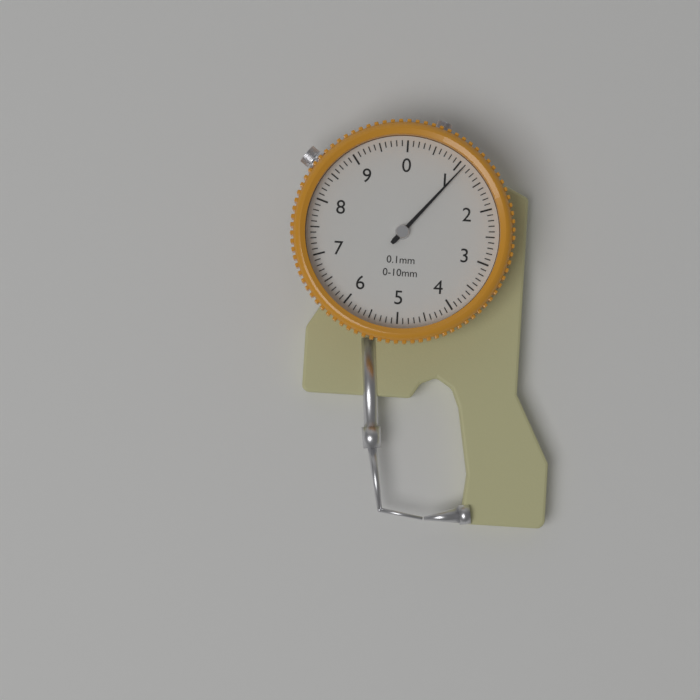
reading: 1.1 mm
